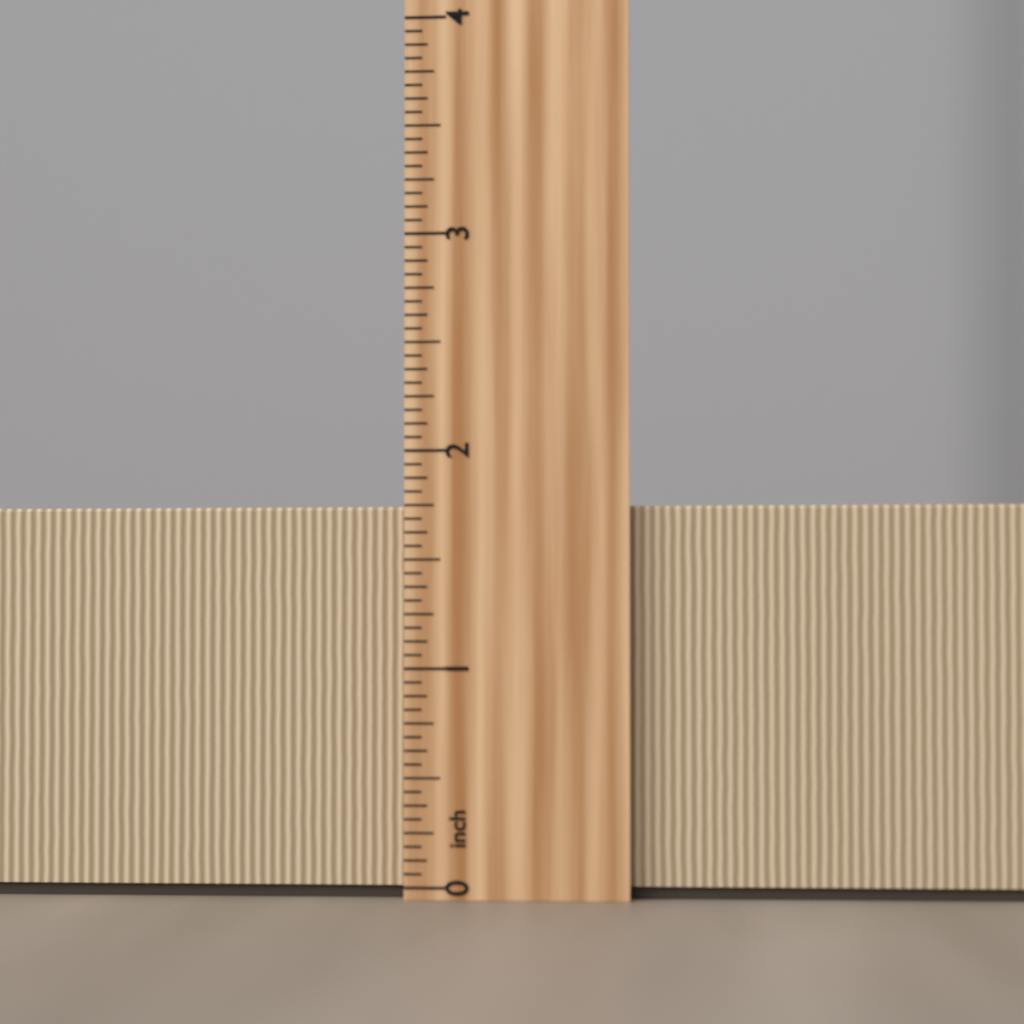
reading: 1.7500 inch
